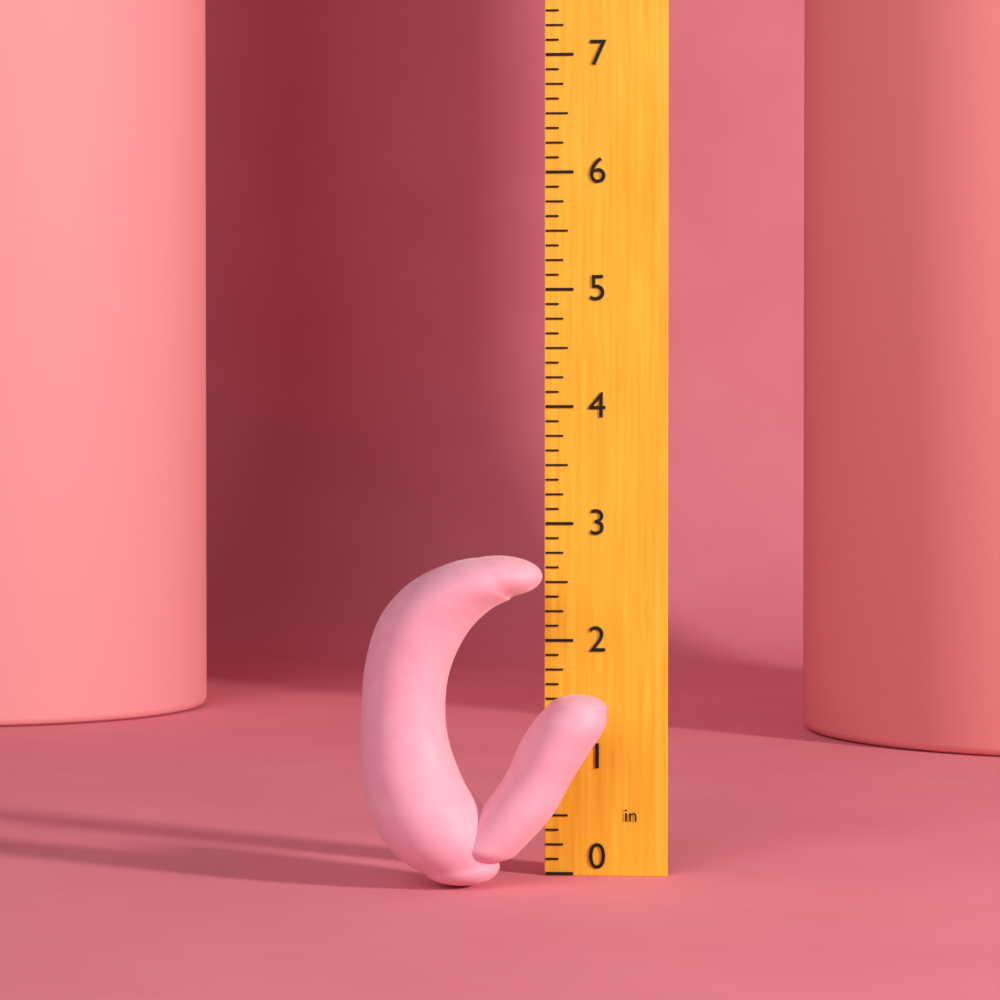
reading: 2.750 in
